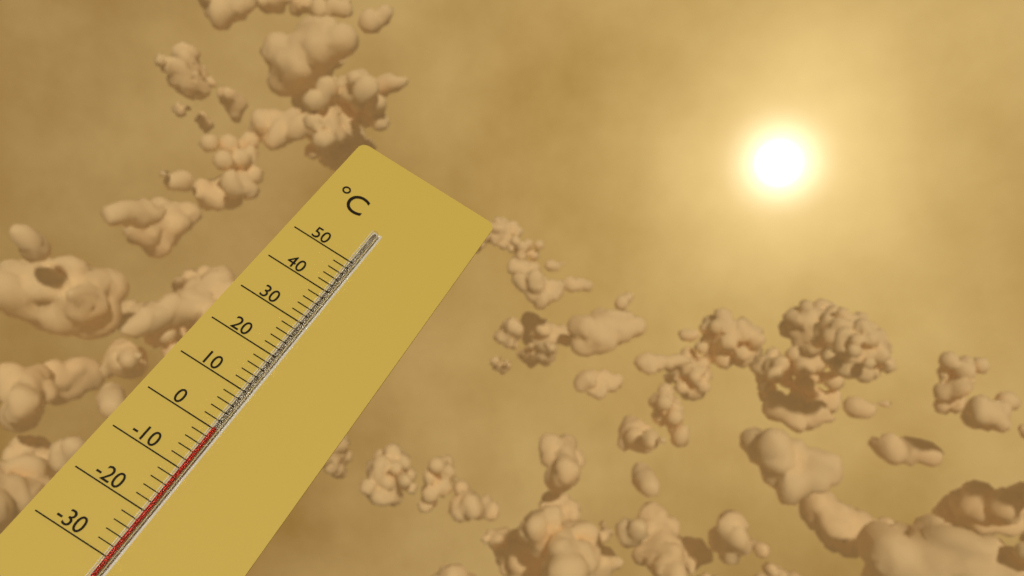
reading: 0 °C
